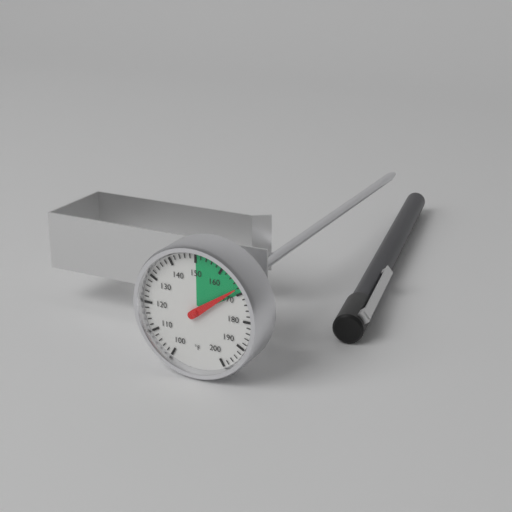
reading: 168 °F
